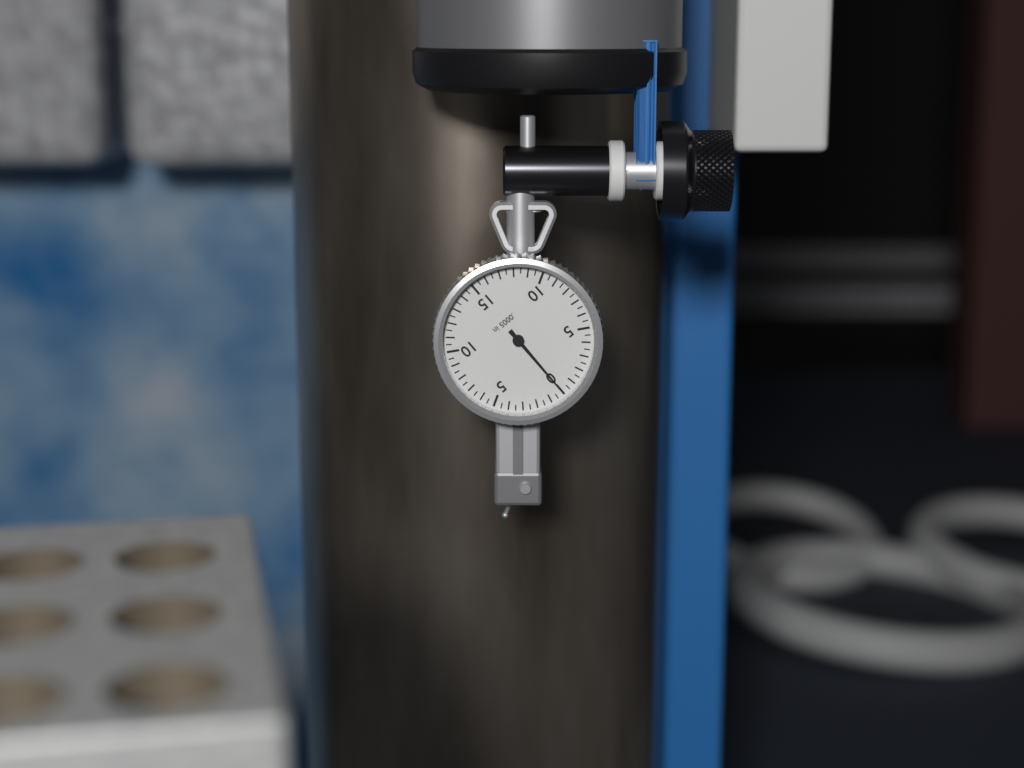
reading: 0.0 in
